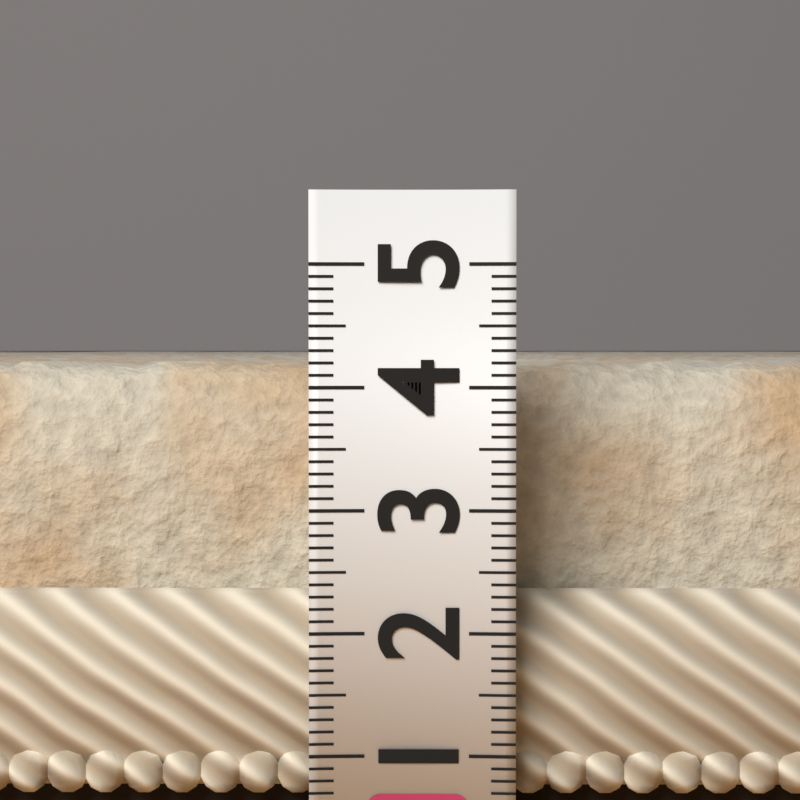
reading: 4.2 (no unit)
